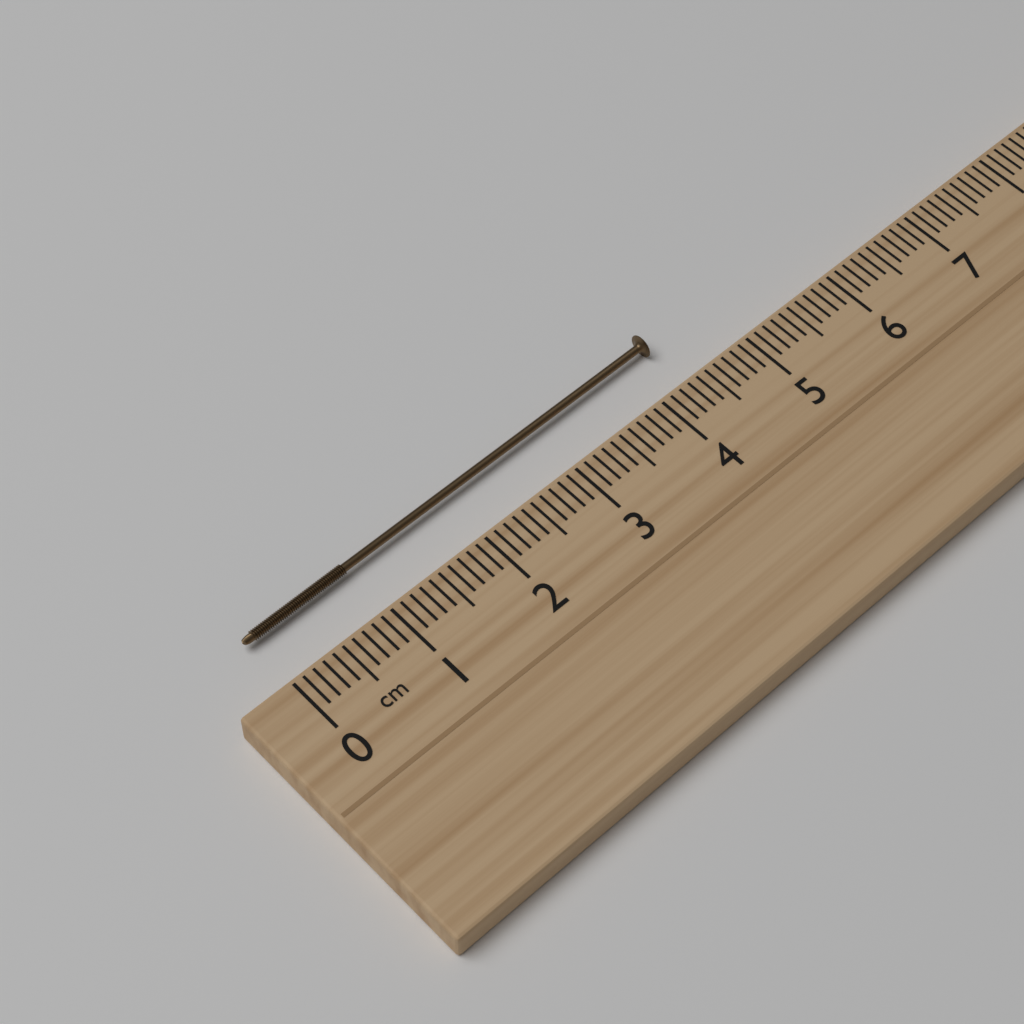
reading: 4.4 cm
